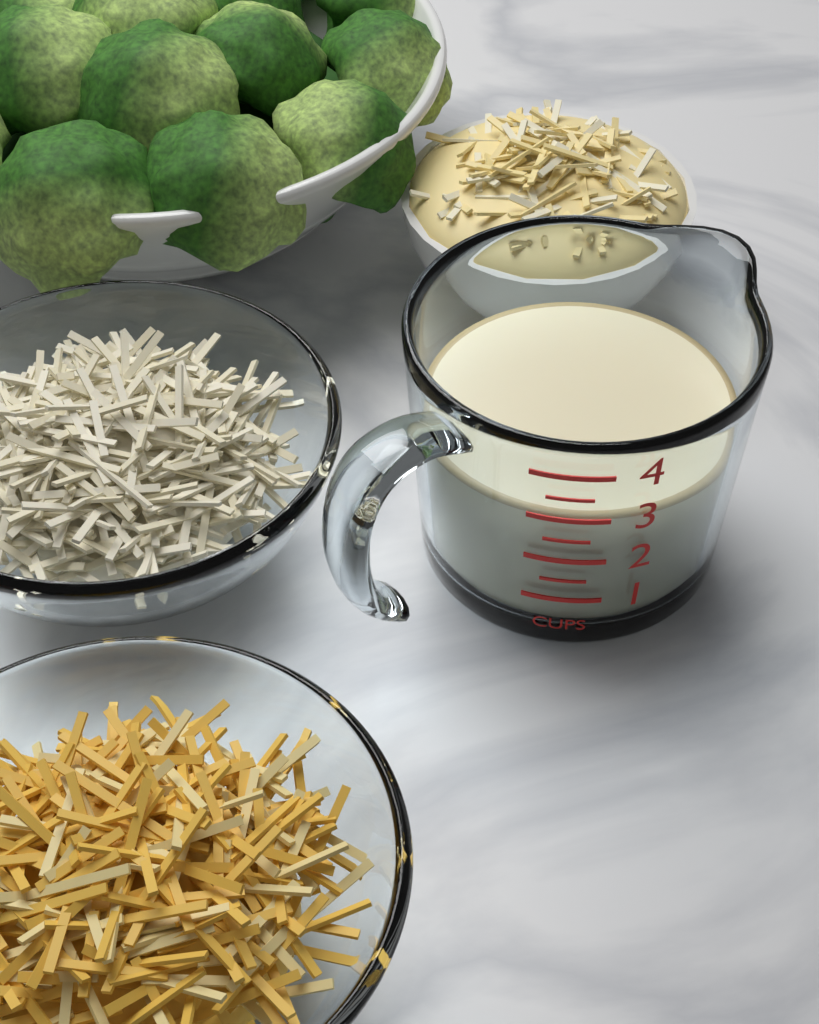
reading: 3.0 cup
